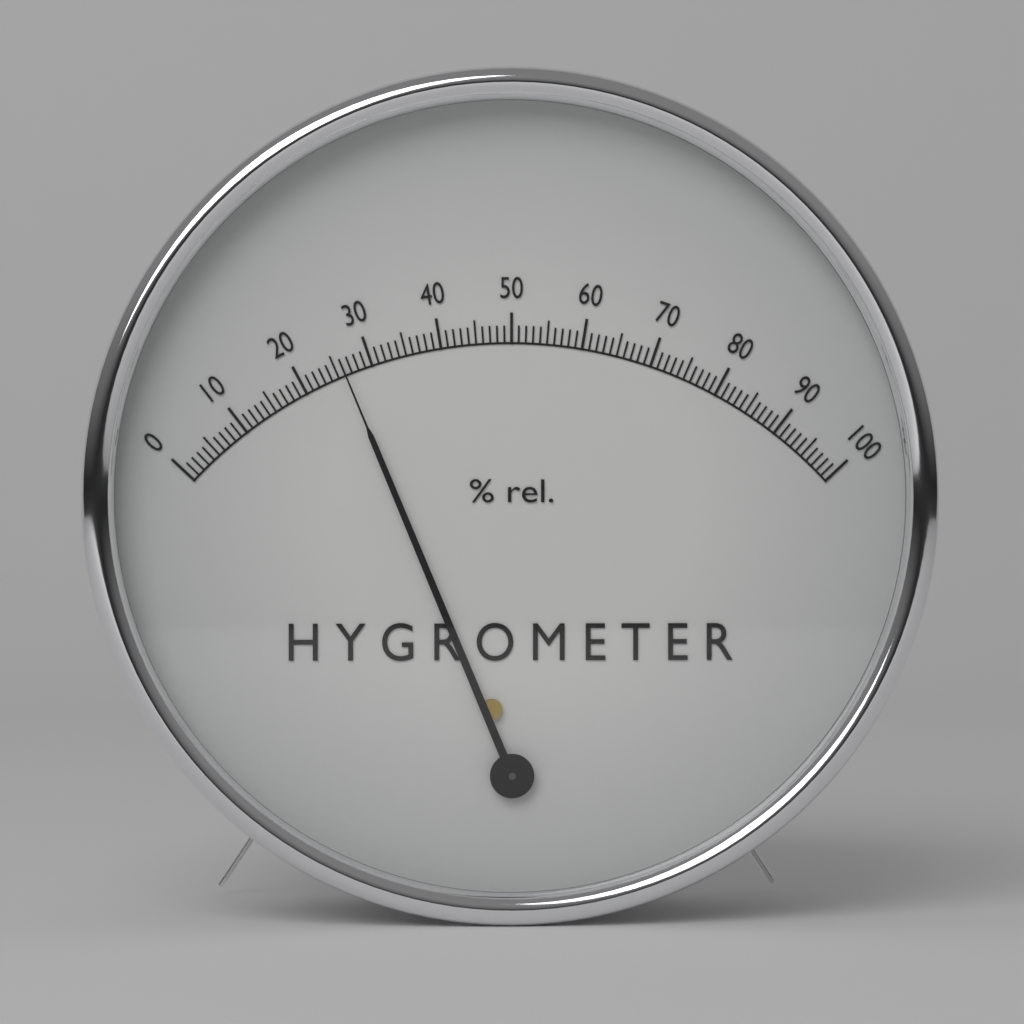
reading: 26 %
